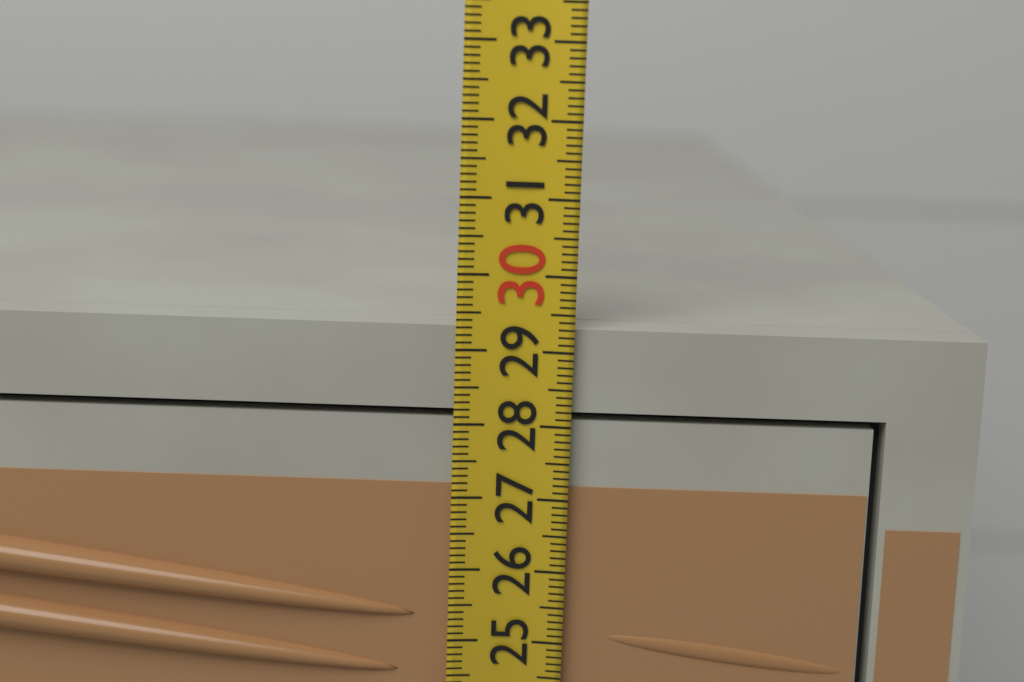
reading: 29.3 (no unit)
